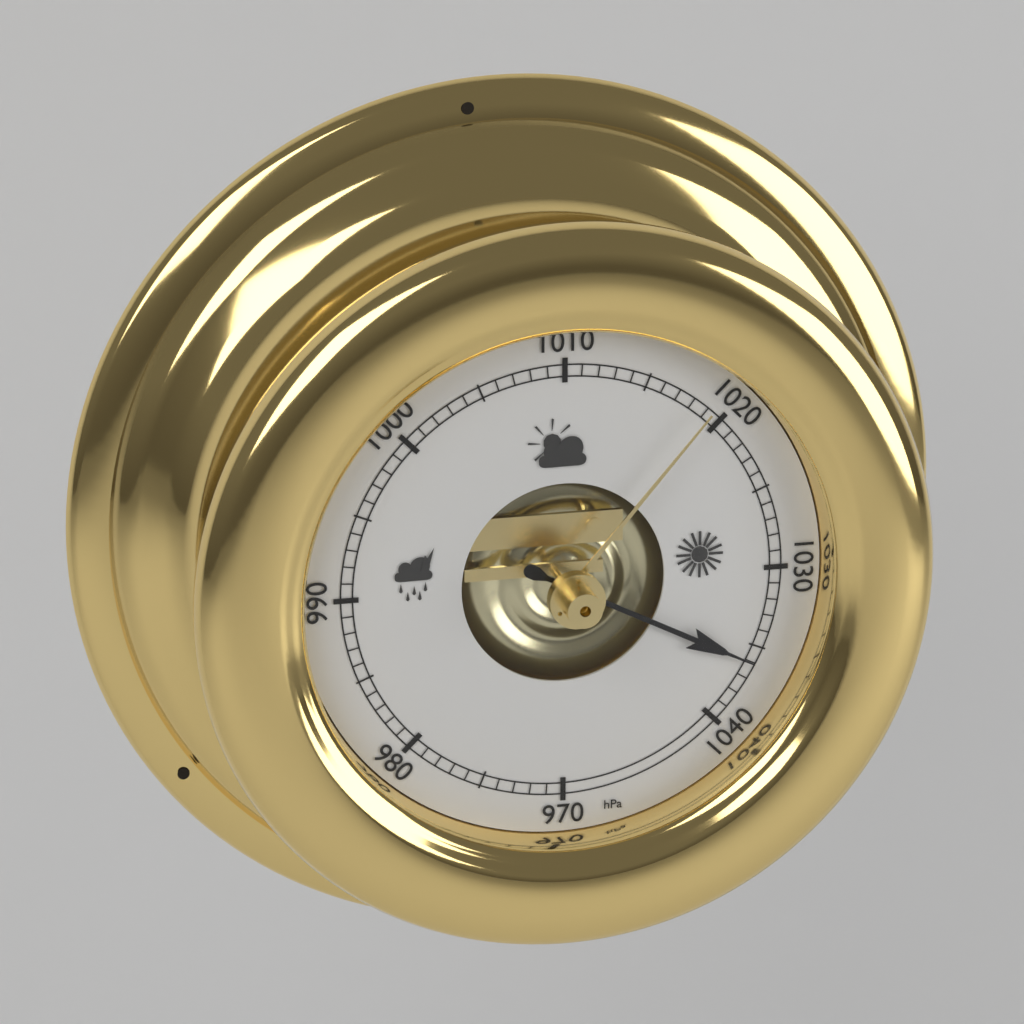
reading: 1036 hPa
